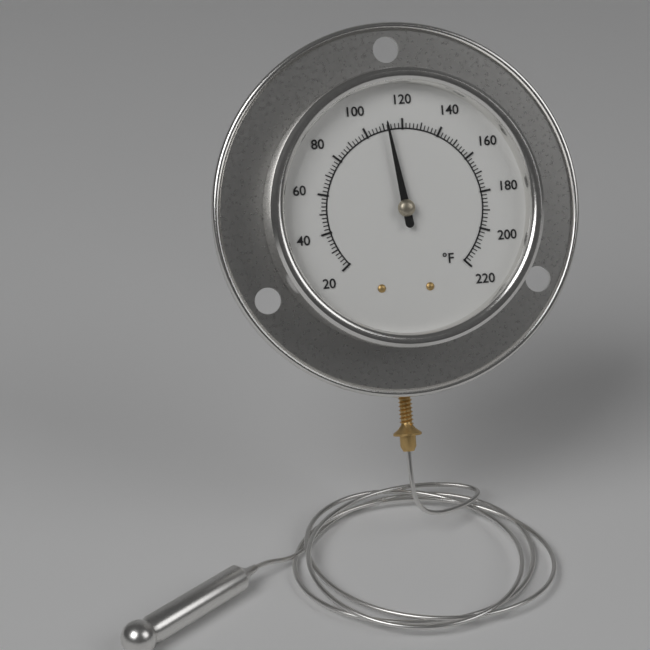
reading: 112 °F
